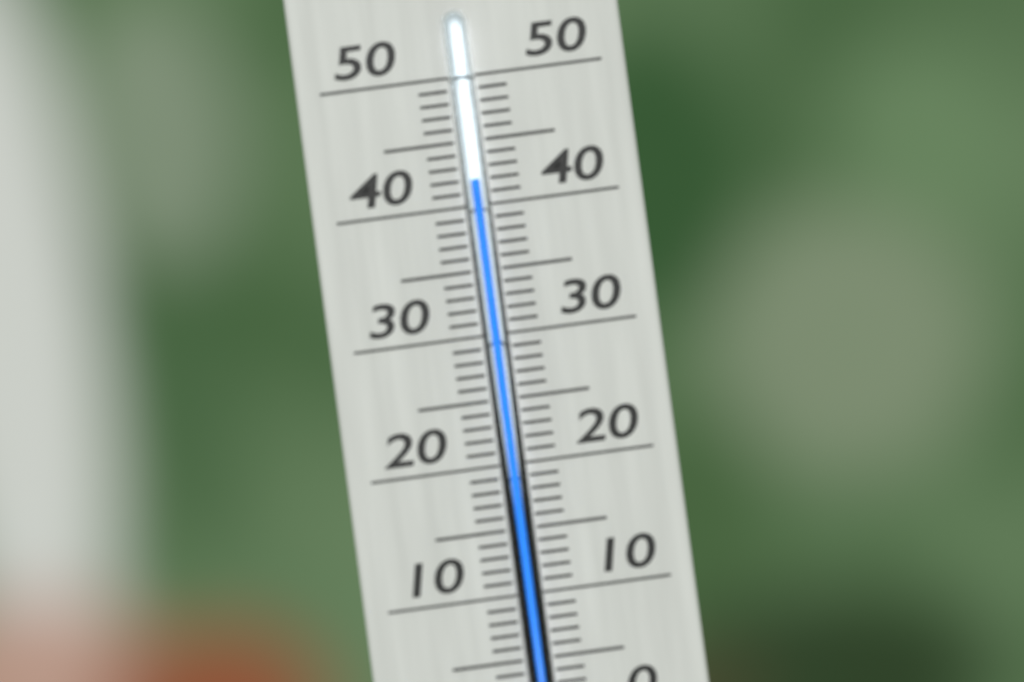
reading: 42 °C
